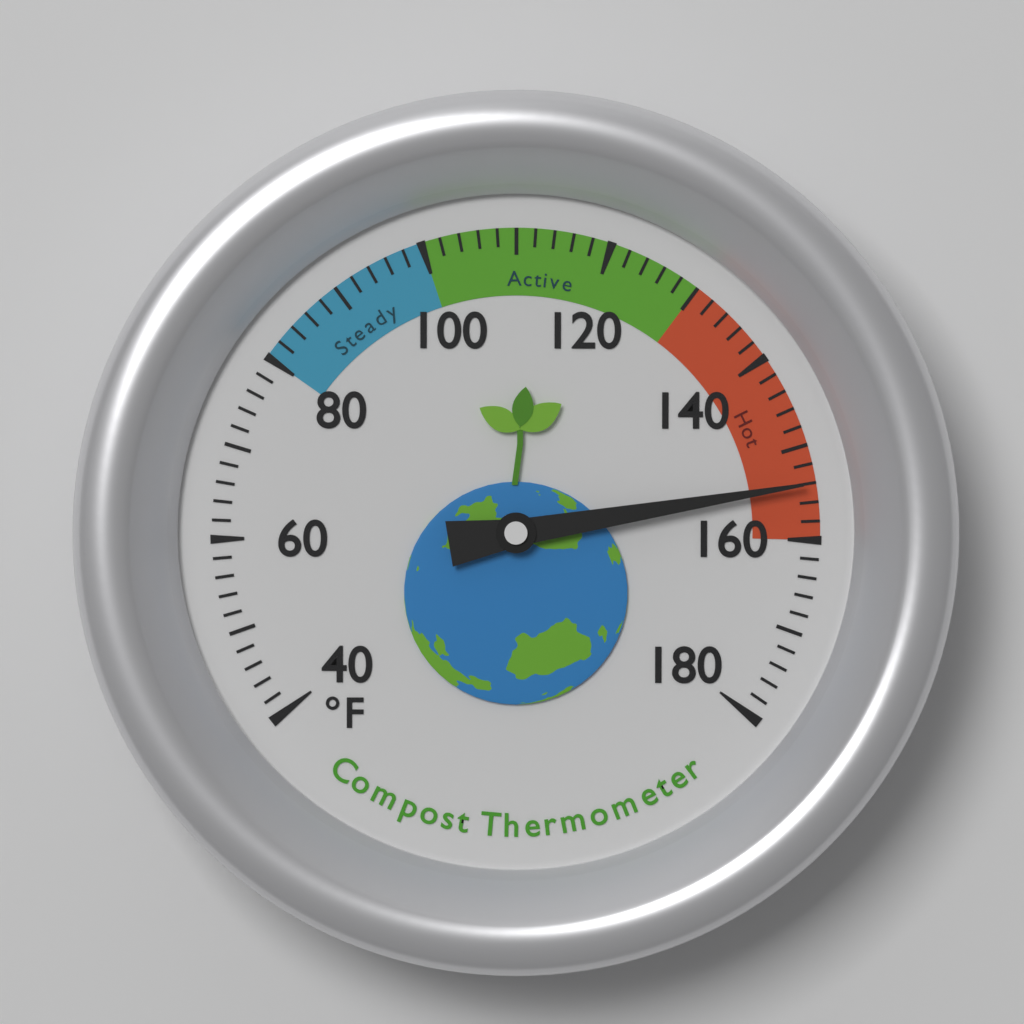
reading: 154 °F
